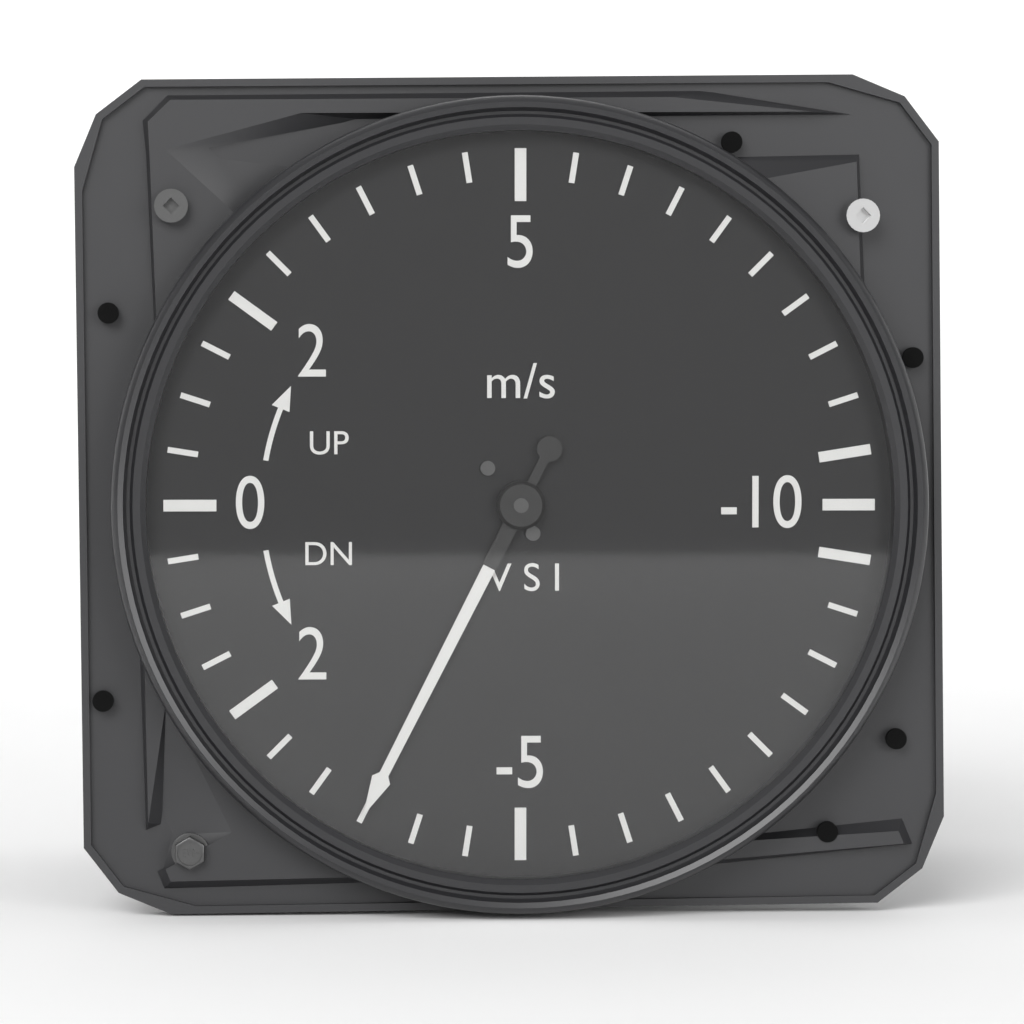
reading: -3.5 m/s
